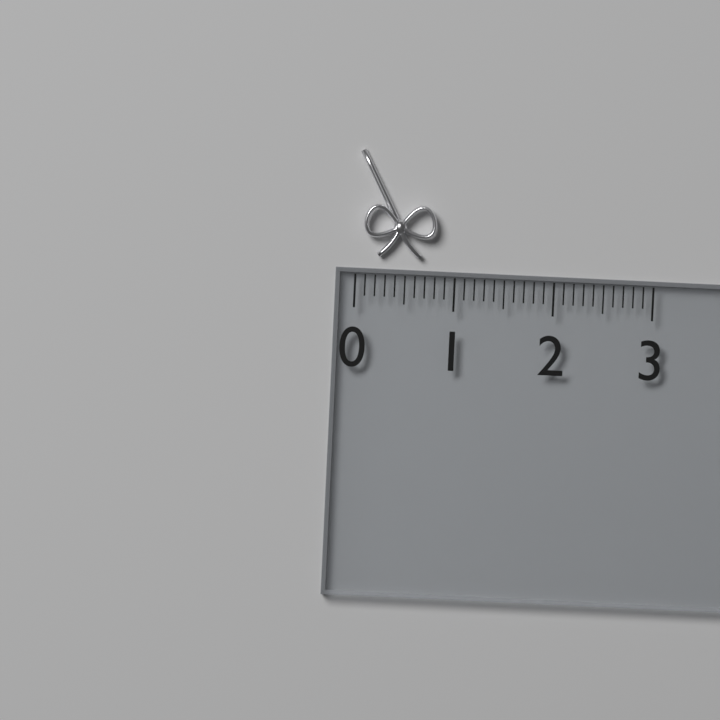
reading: 0.8 (no unit)
